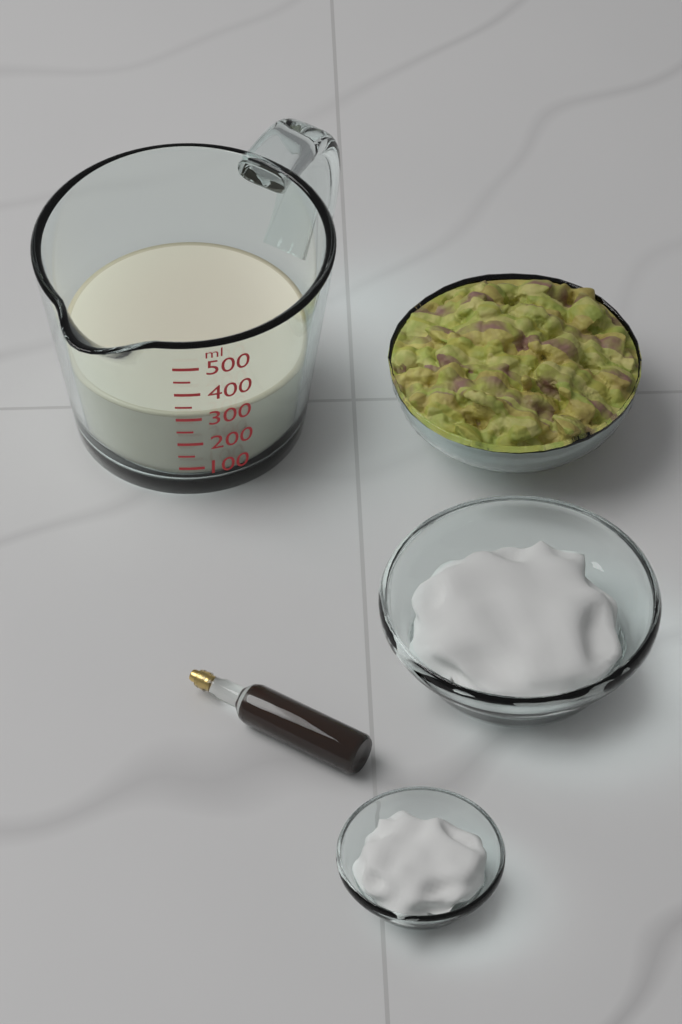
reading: 300 ml
